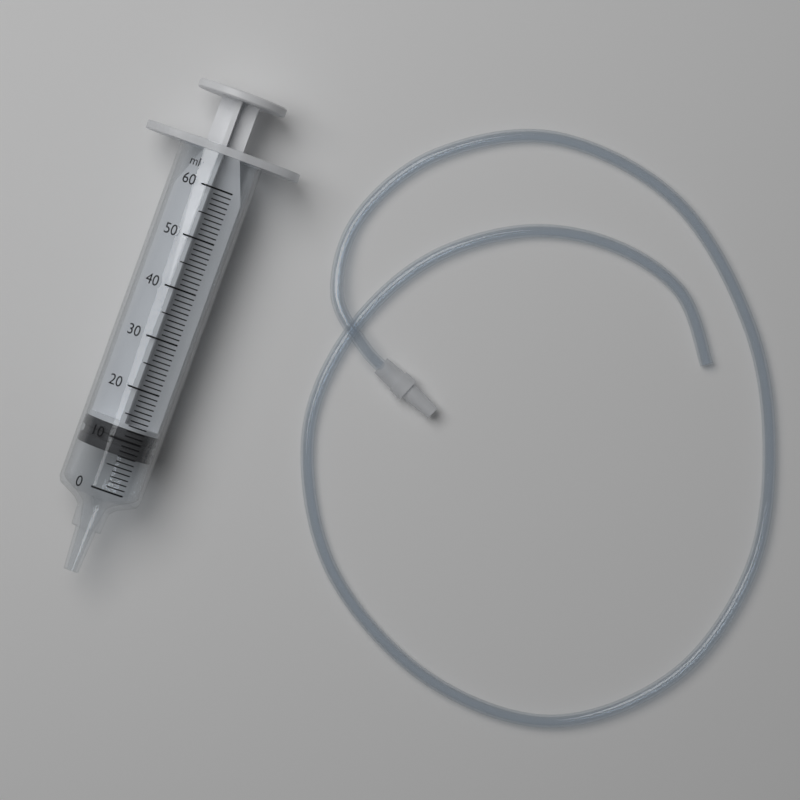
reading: 7 ml
